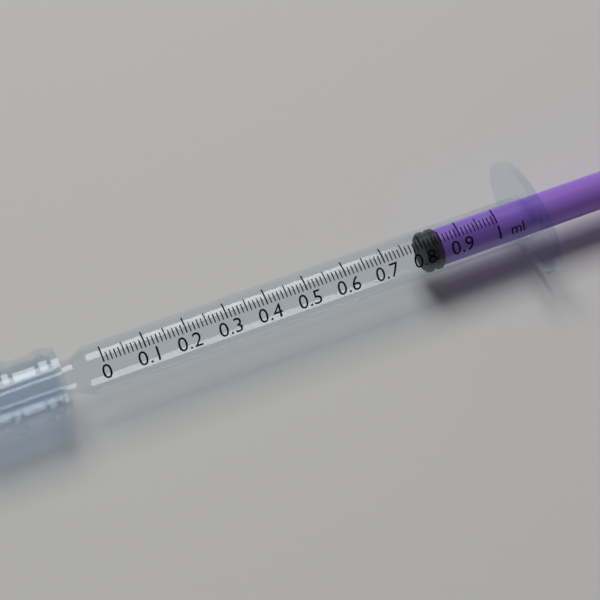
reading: 0.81 ml
